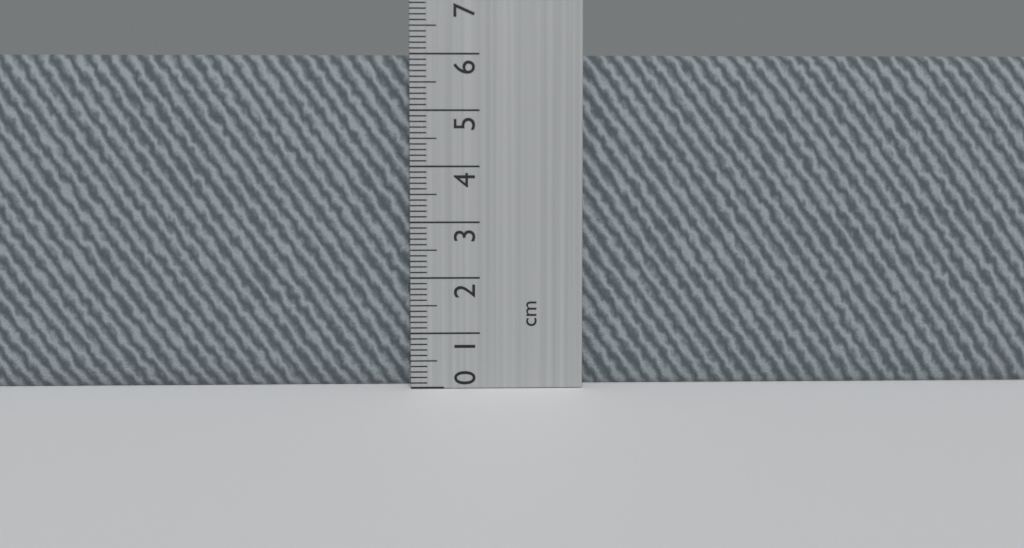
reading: 6.0 cm
